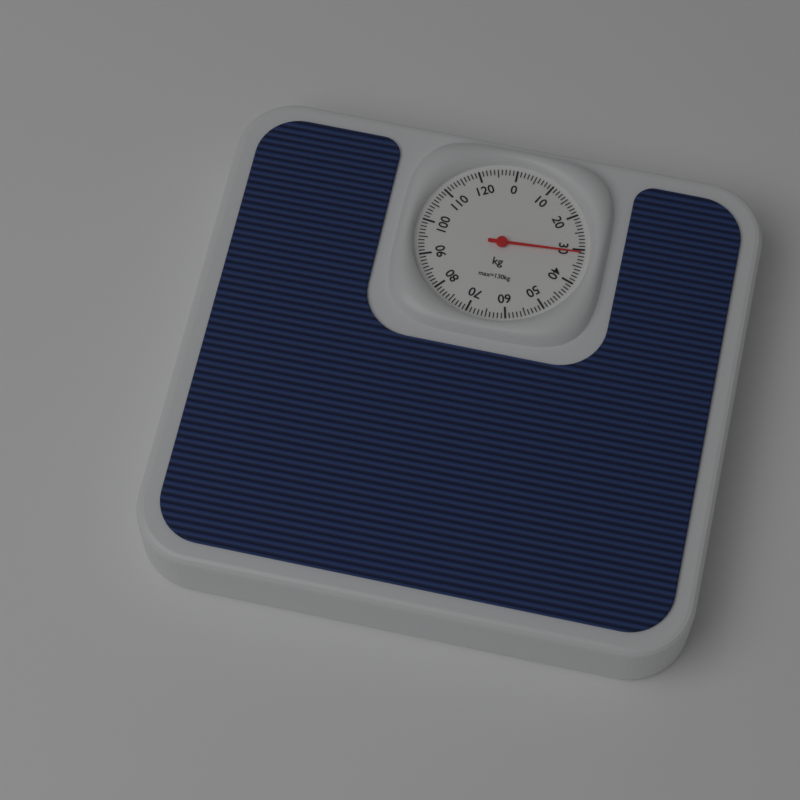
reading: 31 kg
